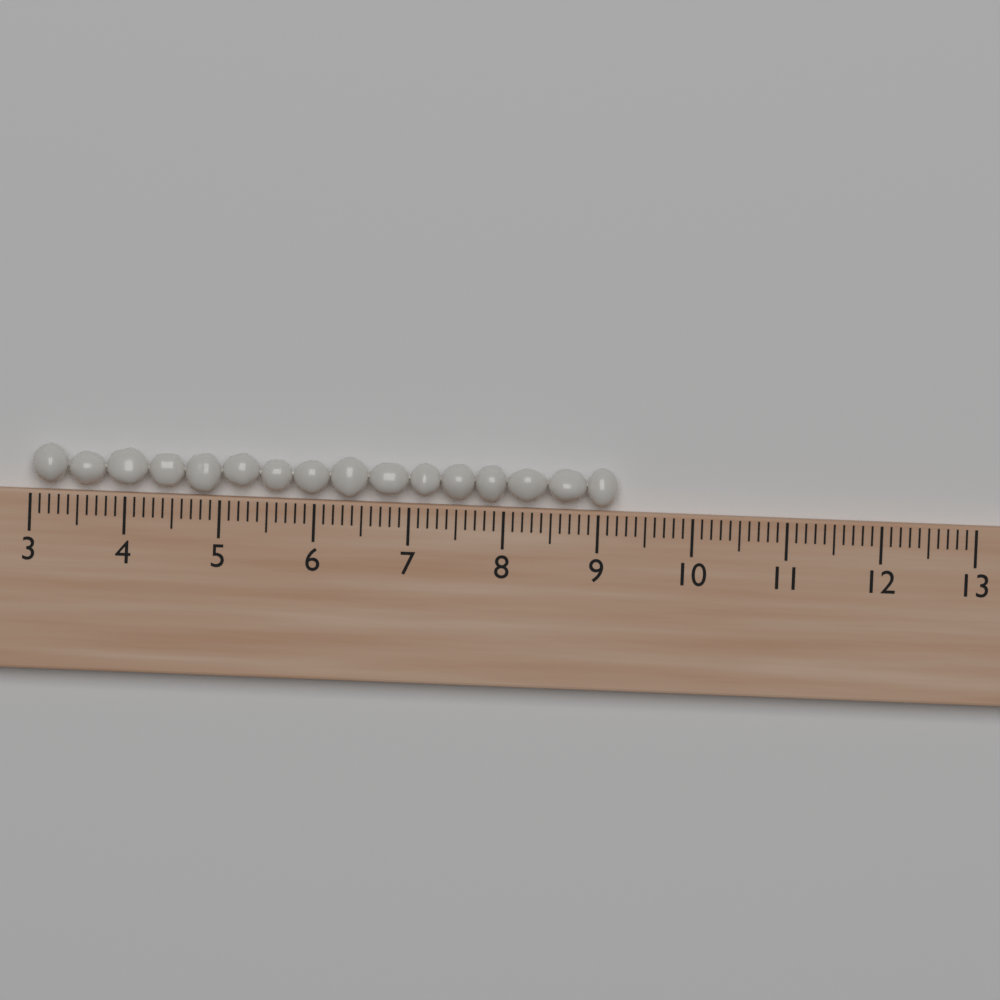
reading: 9.2 (no unit)
